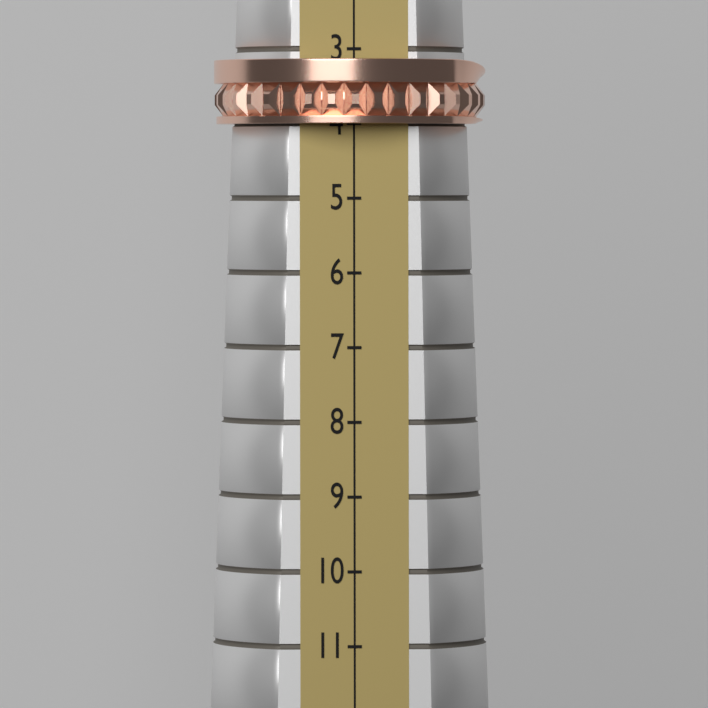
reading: 4 (no unit)
